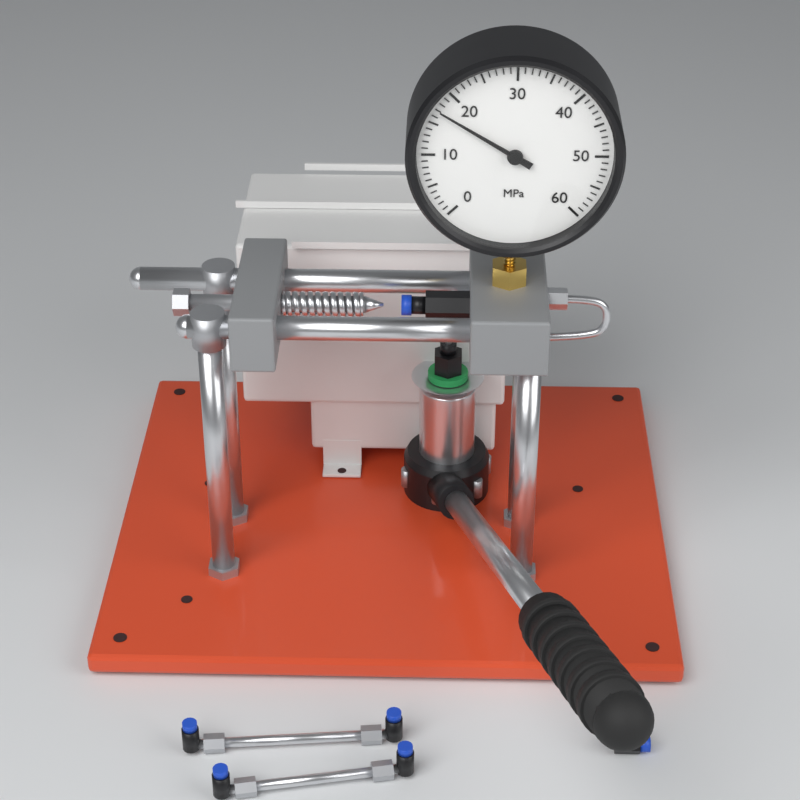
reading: 17 MPa
